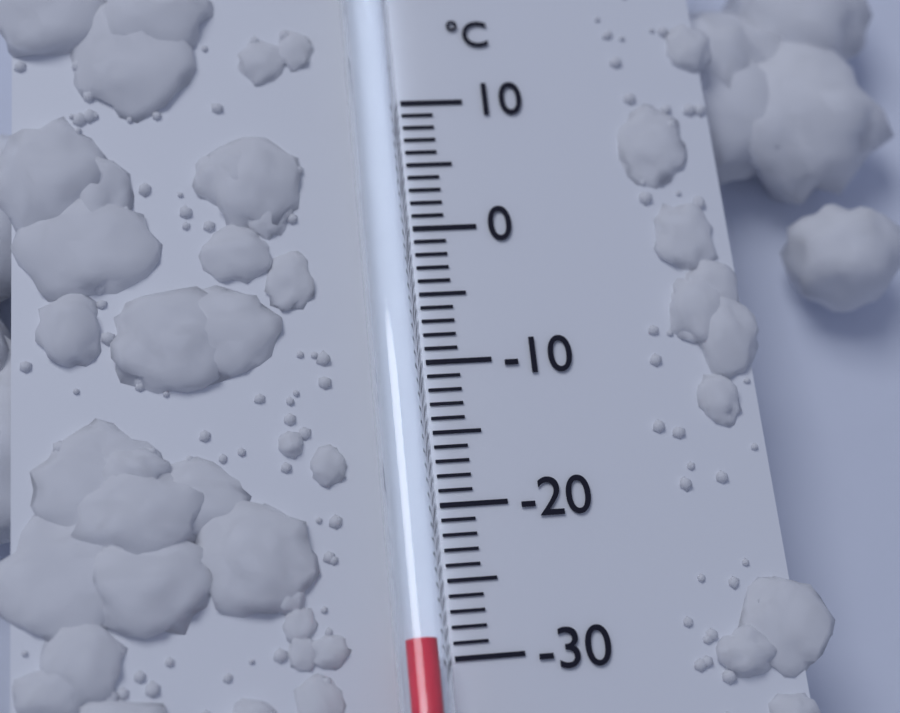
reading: -29 °C
